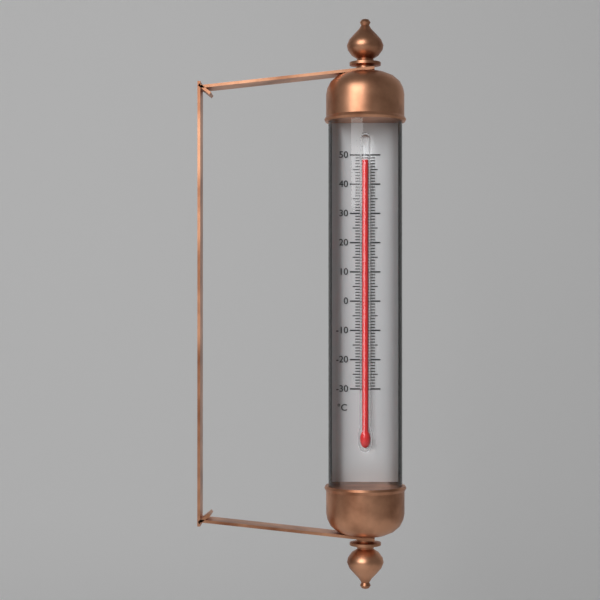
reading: 48 °C
